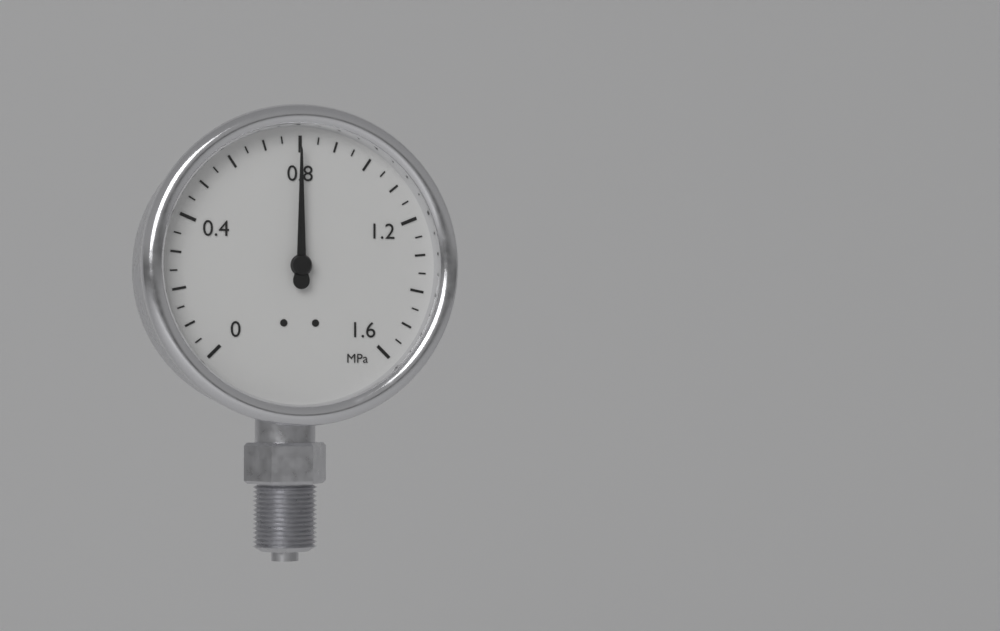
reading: 0.80 MPa
